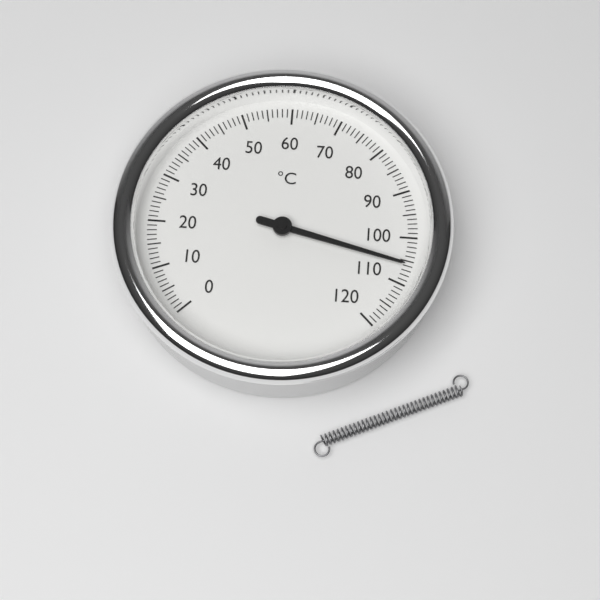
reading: 106 °C
